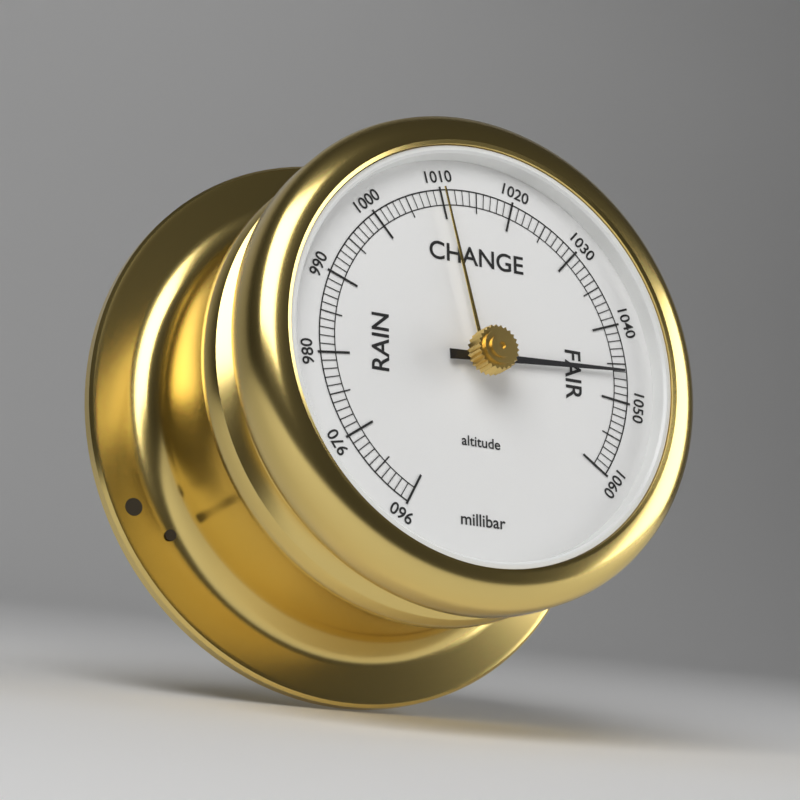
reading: 1046 millibar
